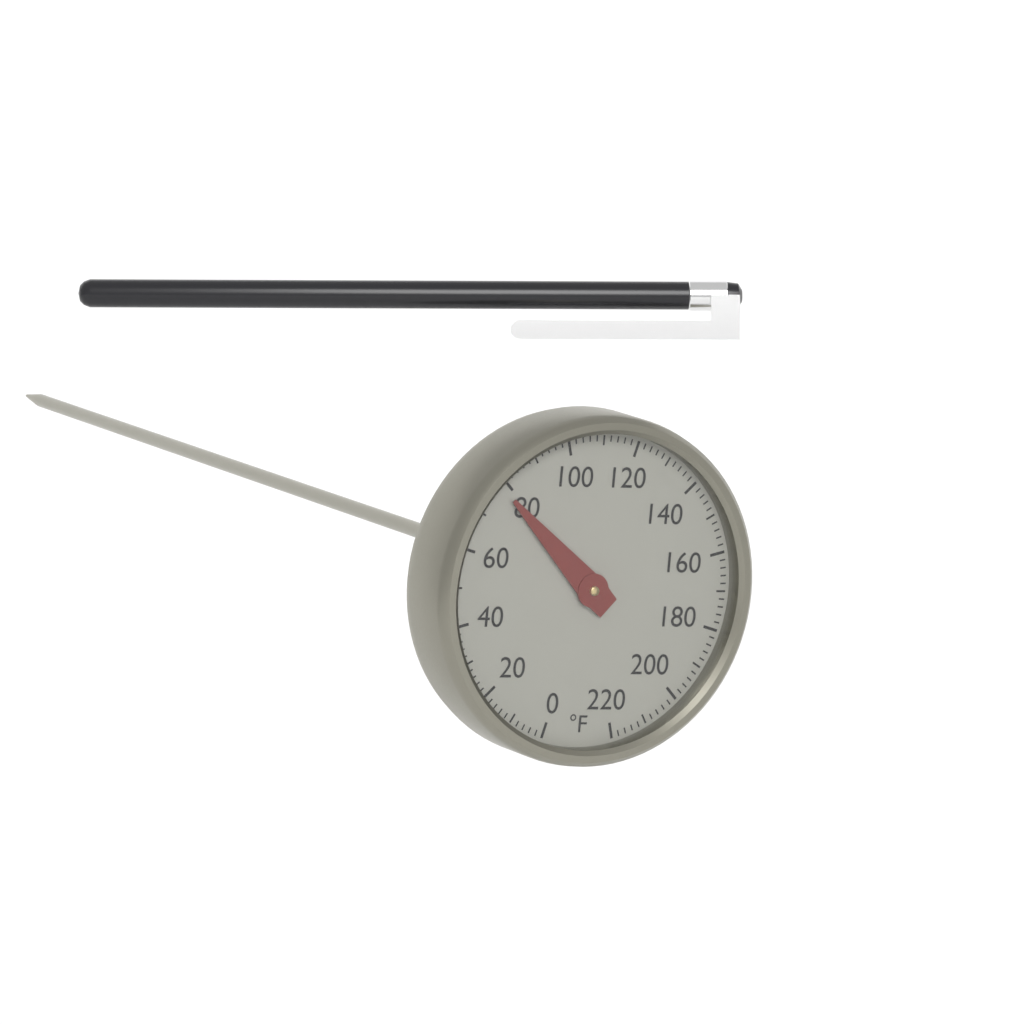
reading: 78 °F
